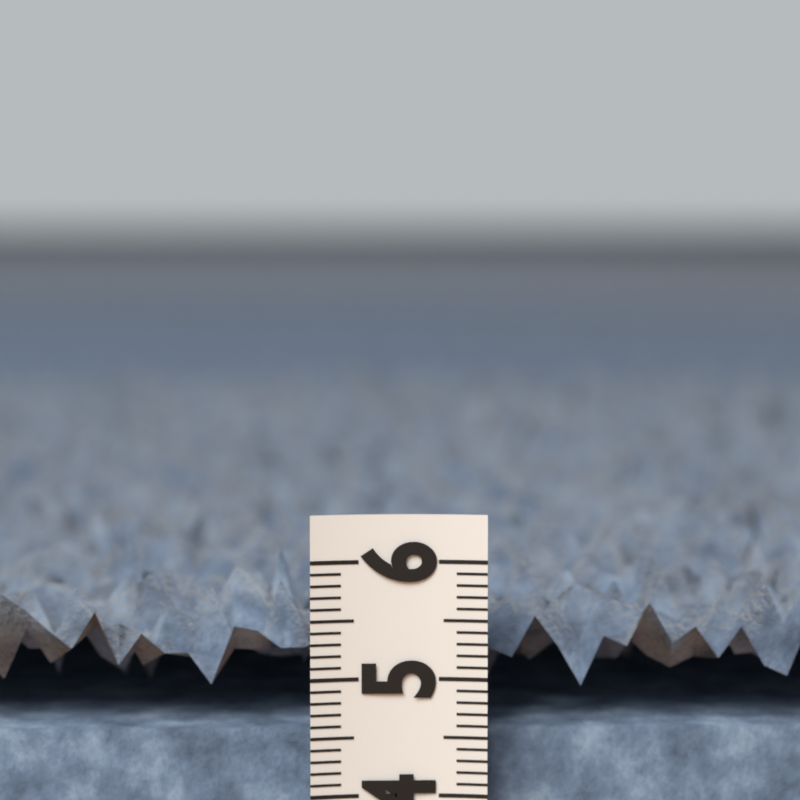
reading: 5.9 (no unit)
